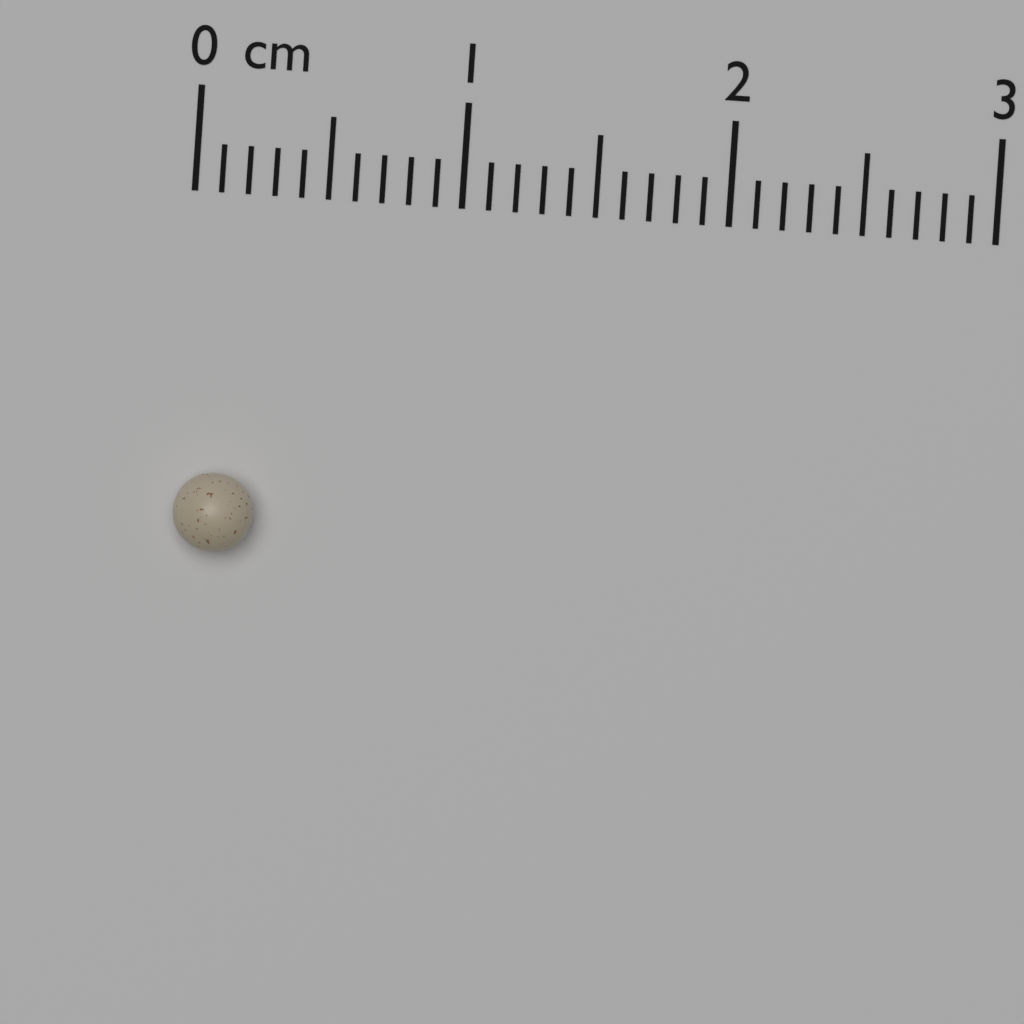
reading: 0.3 cm
